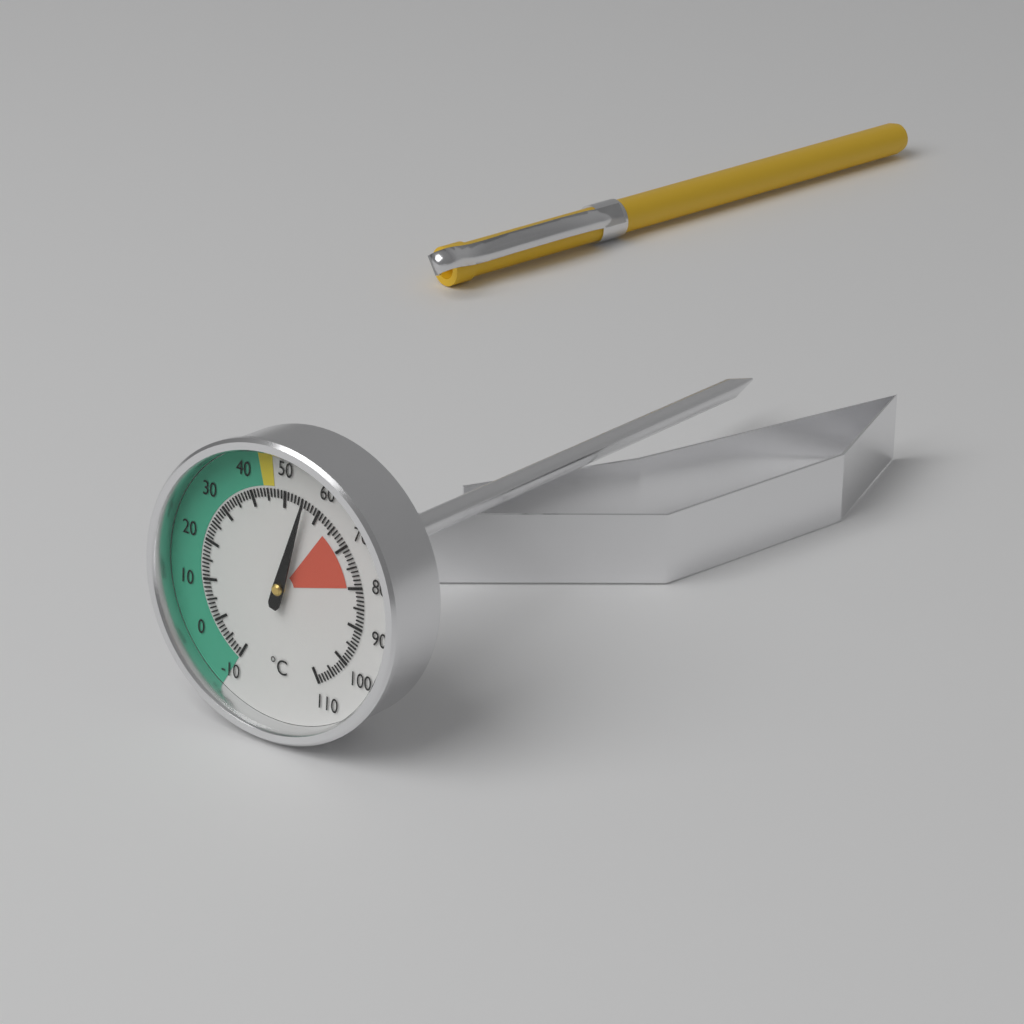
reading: 56 °C
